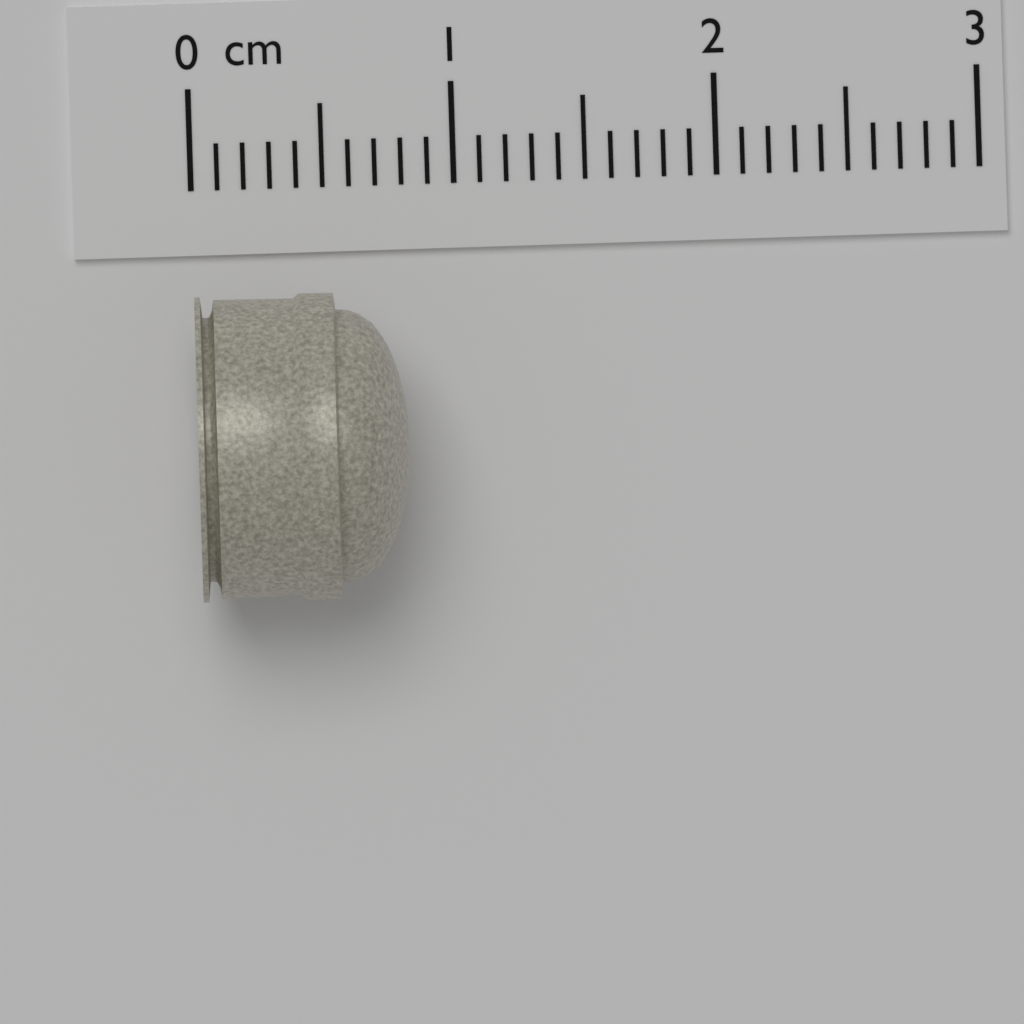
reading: 0.8 cm
